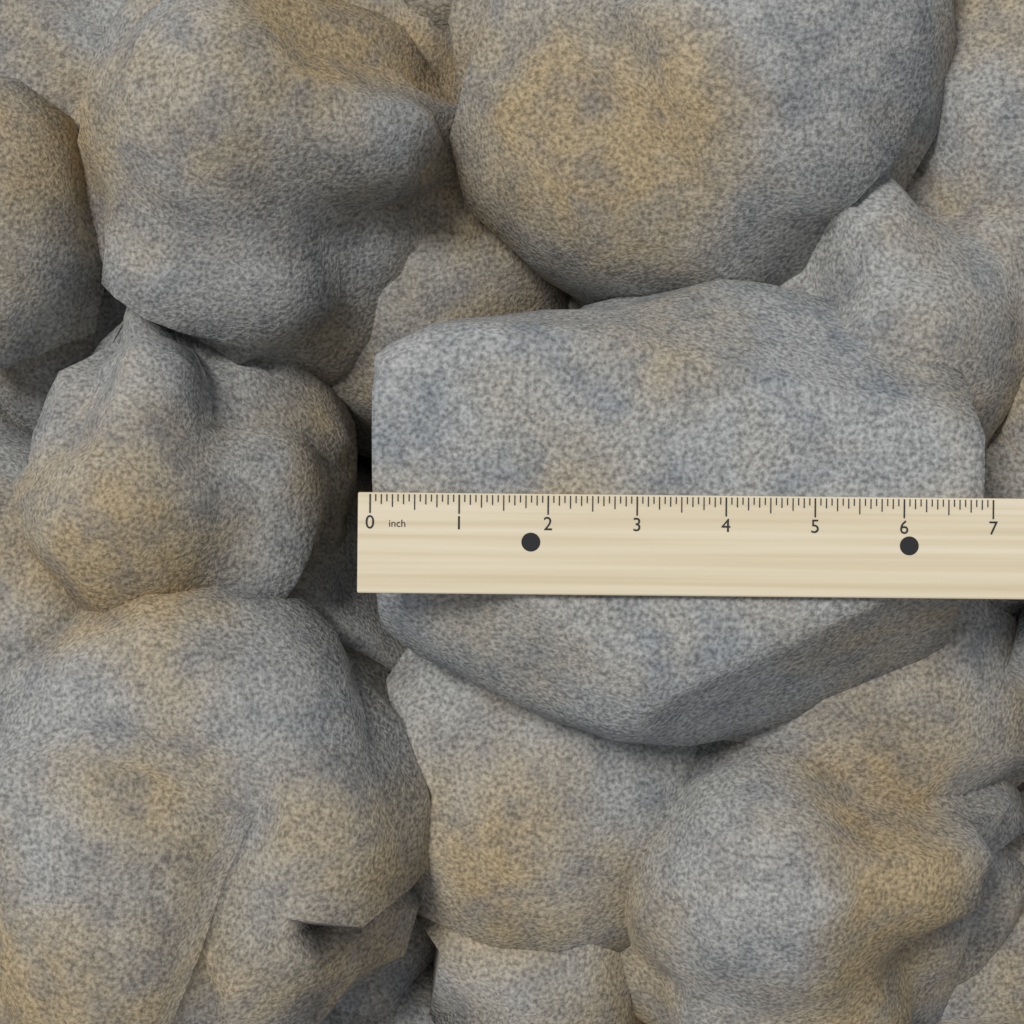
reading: 6.9375 inch
